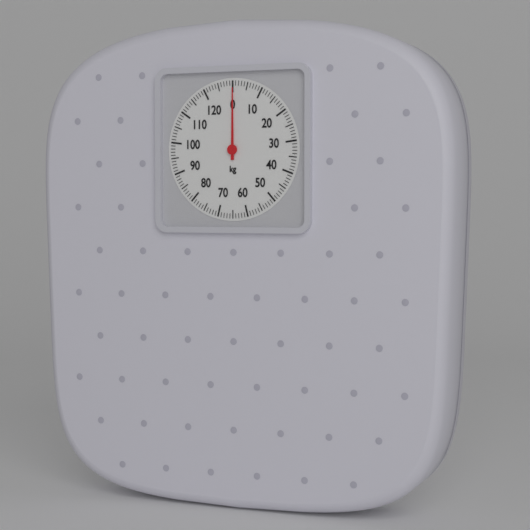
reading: 0 kg
